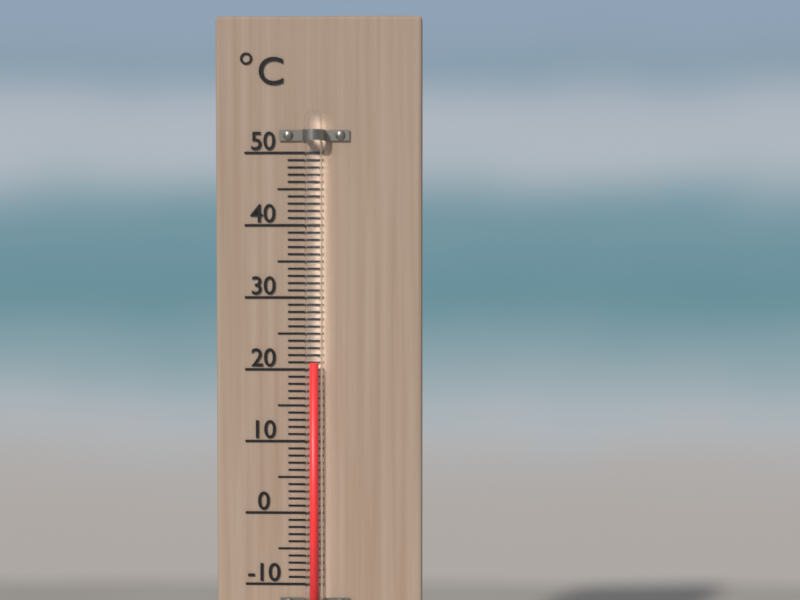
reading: 21 °C
